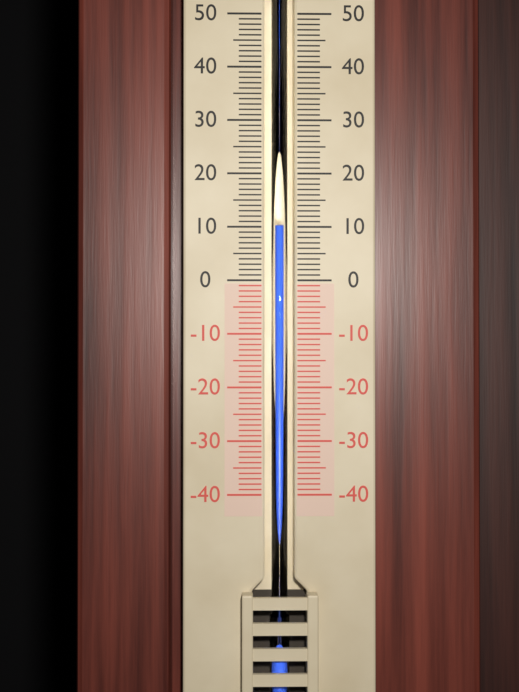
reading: 10 (no unit)
